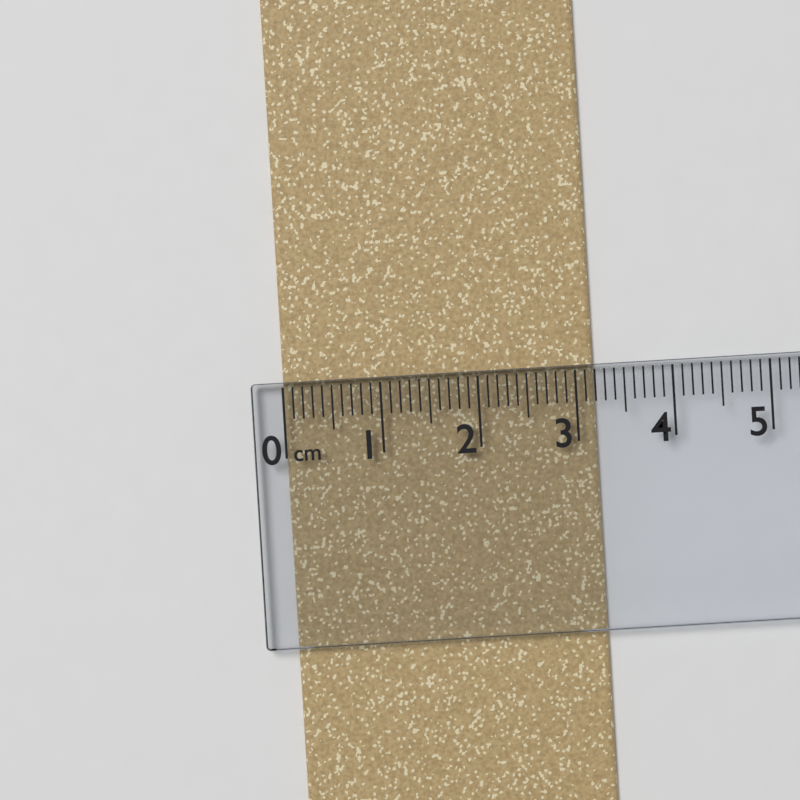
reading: 3.2 cm
